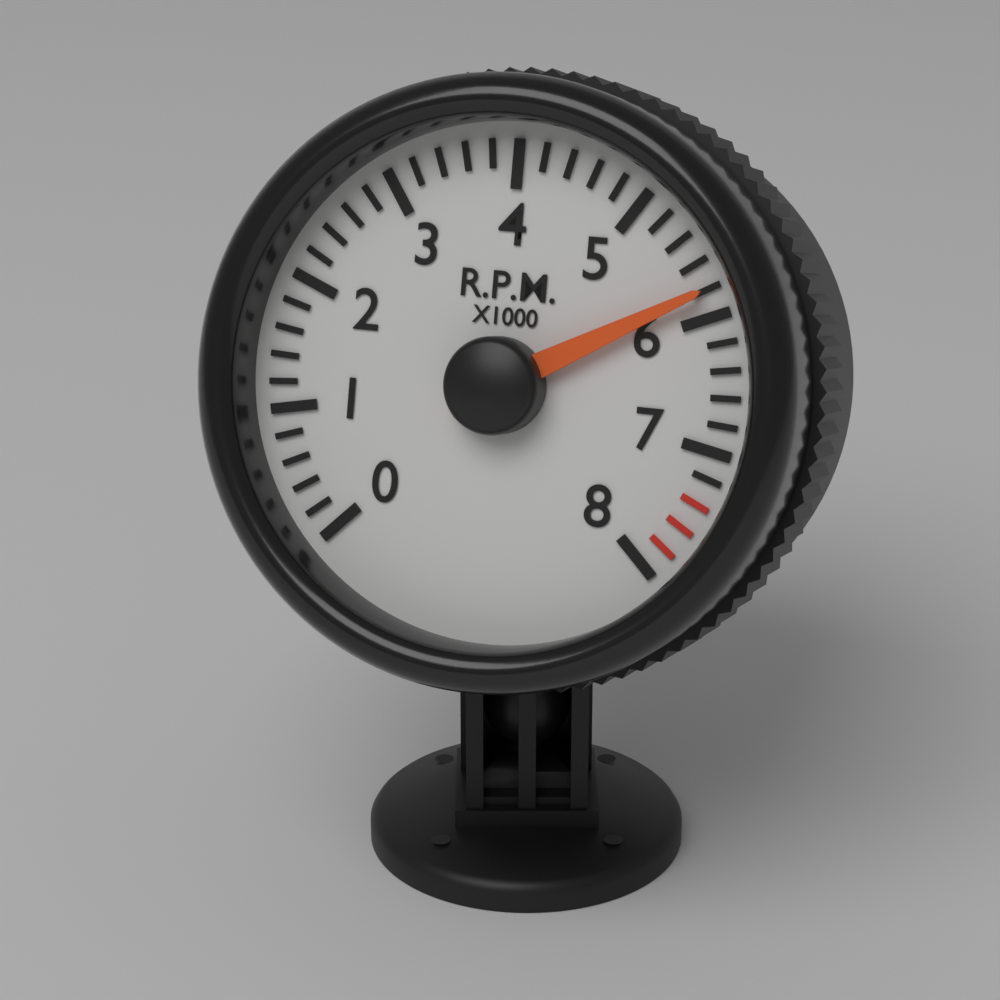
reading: 5800 rpm
